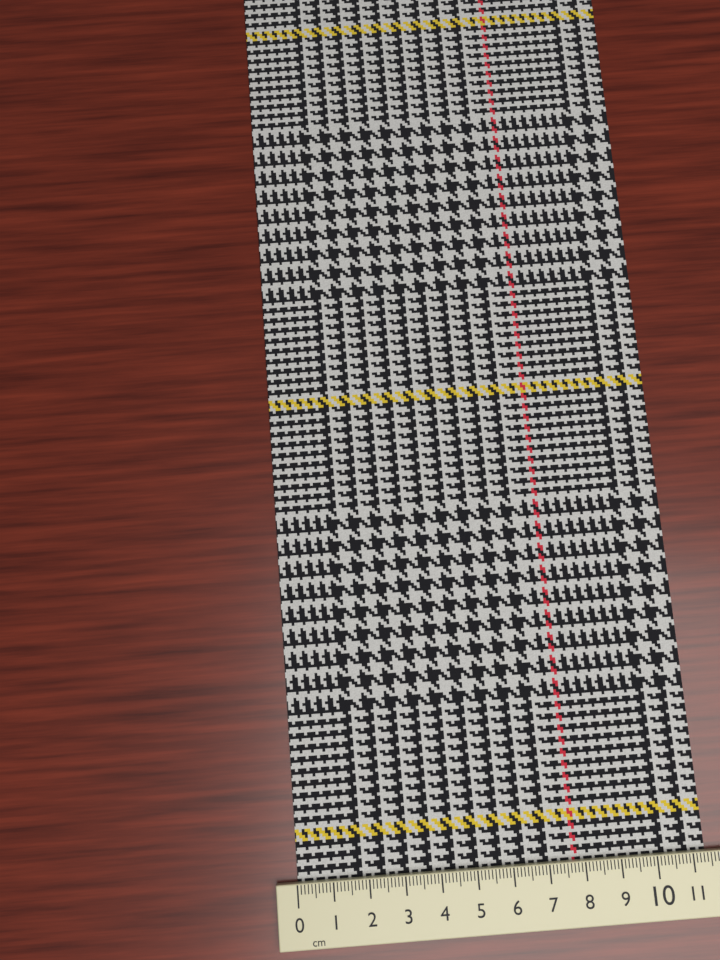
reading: 11.4 cm
